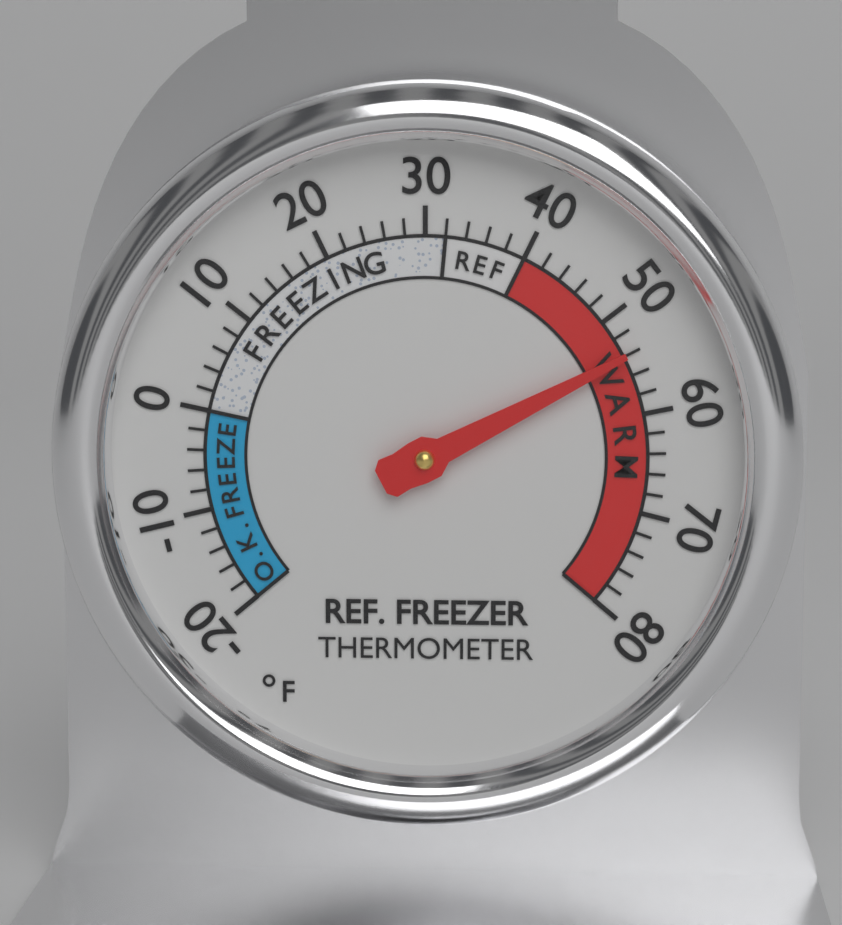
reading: 54 °F
